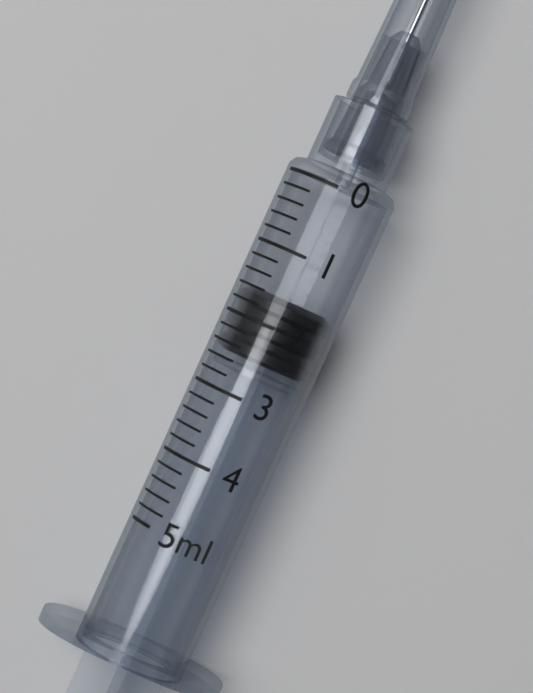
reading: 1.6 ml
